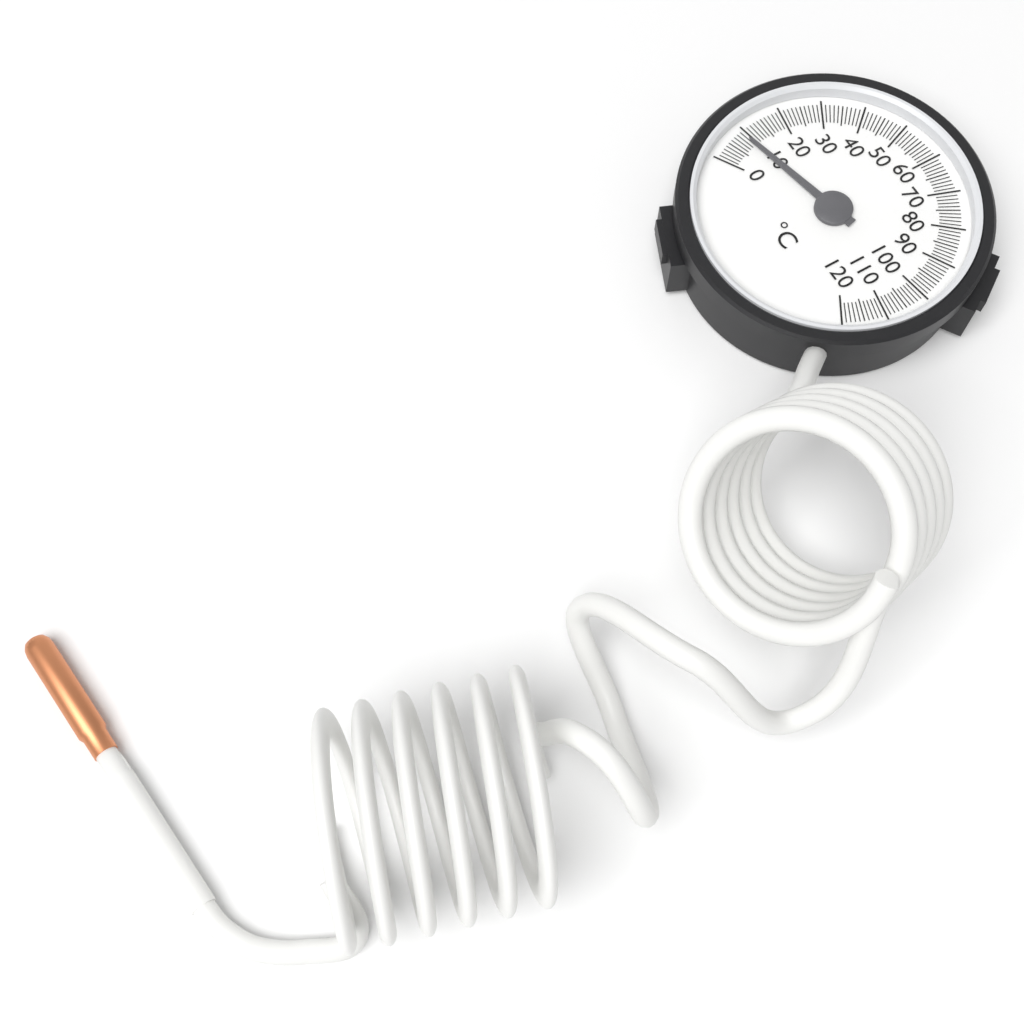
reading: 9 °C
